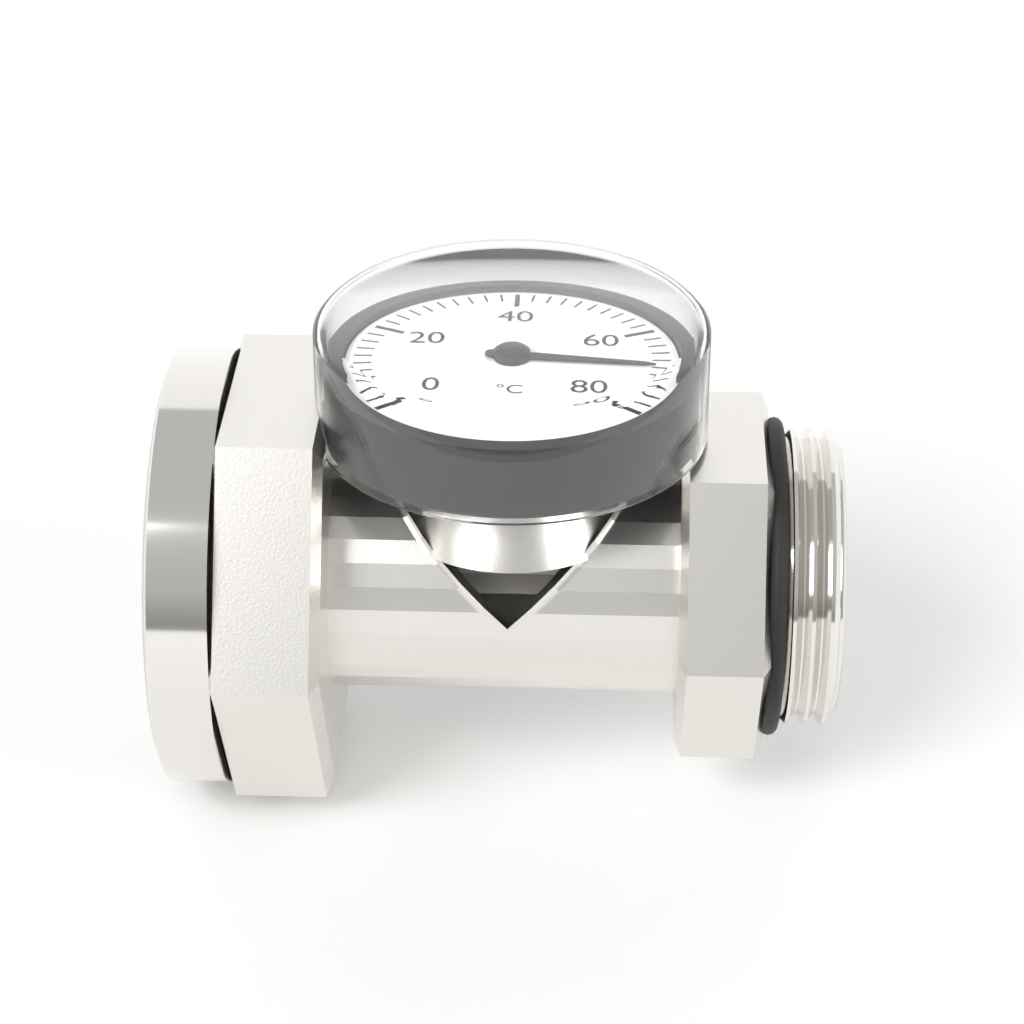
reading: 70 °C
